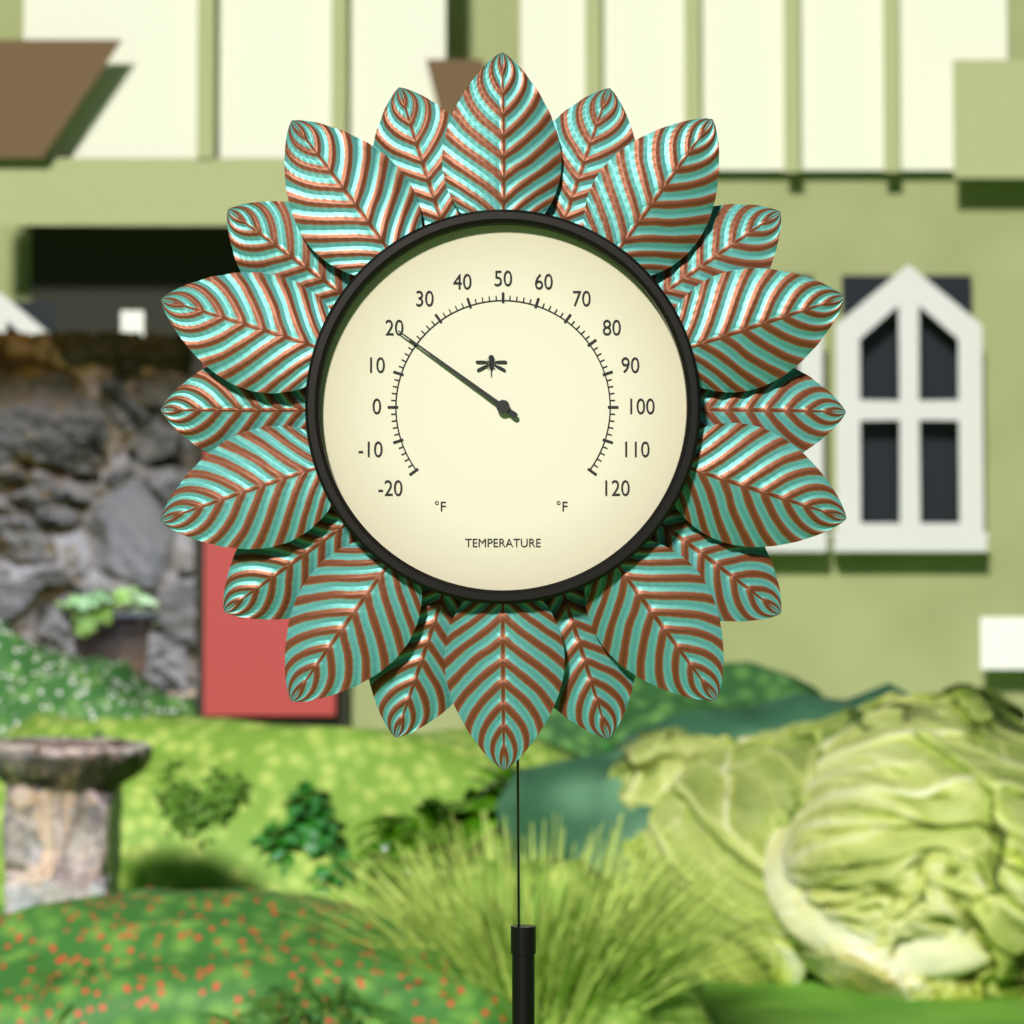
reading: 20 °F
